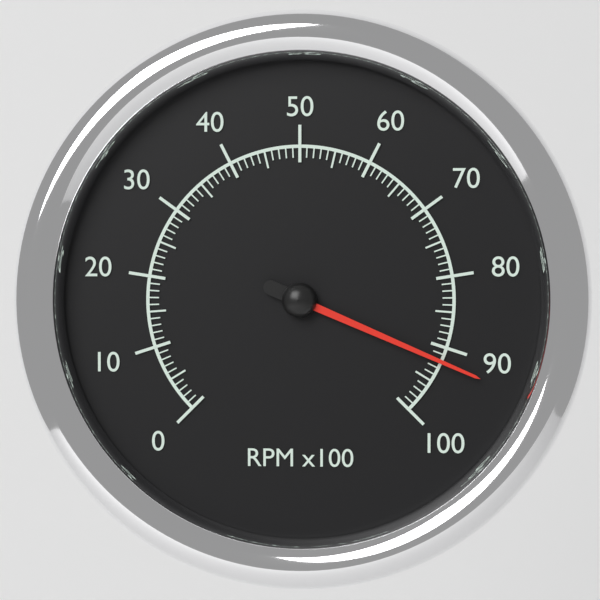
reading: 92 RPM x100
